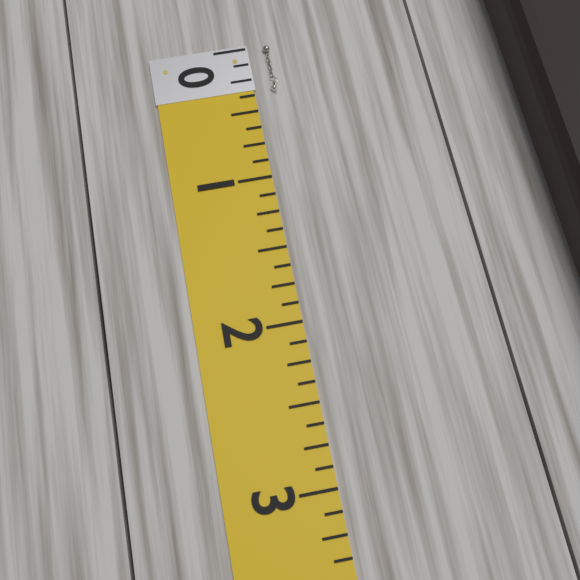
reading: 0.375 (no unit)
